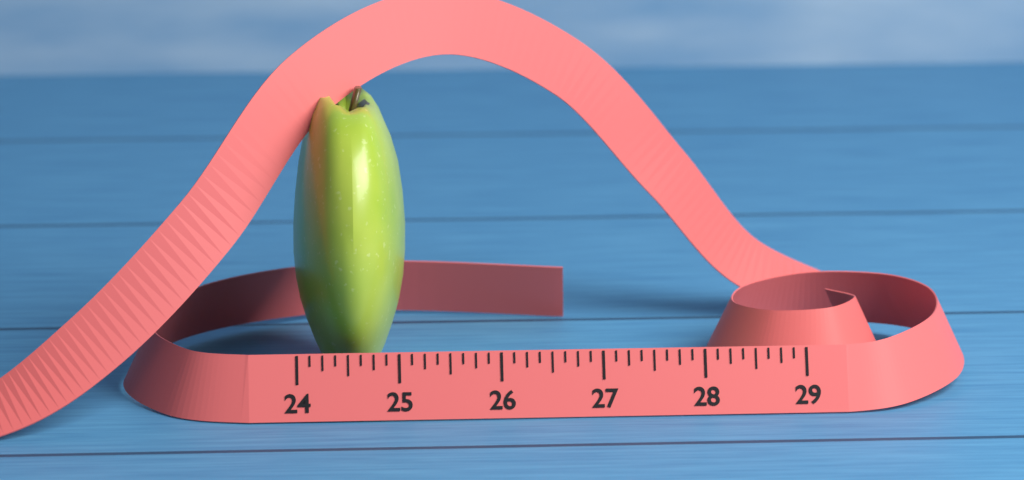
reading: 25.125 (no unit)
